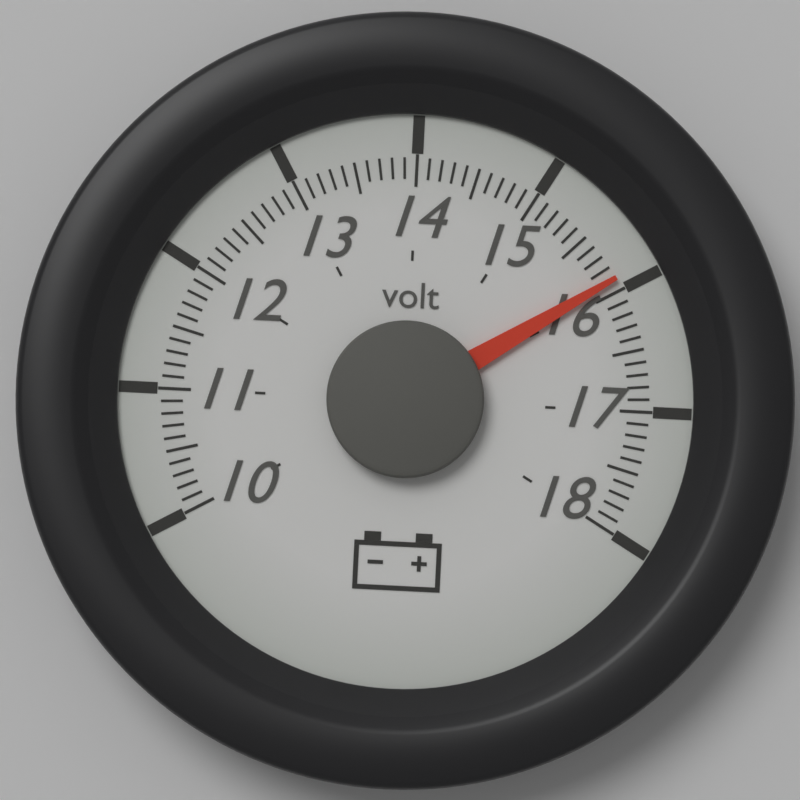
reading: 15.9 volt
